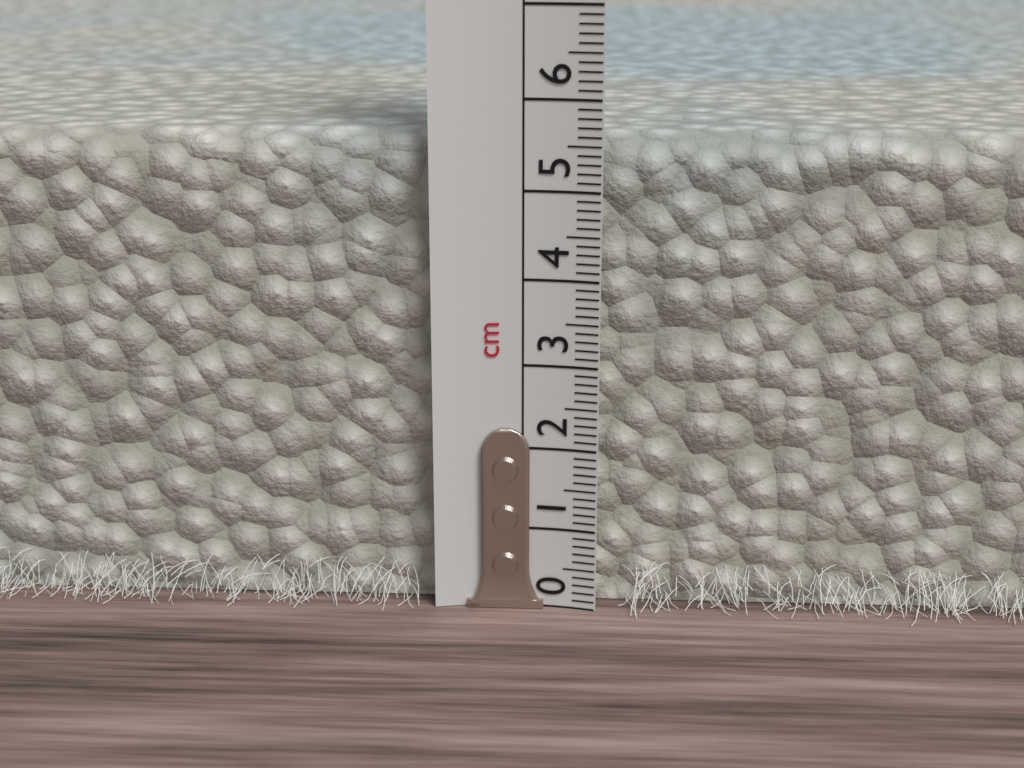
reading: 5.6 cm
